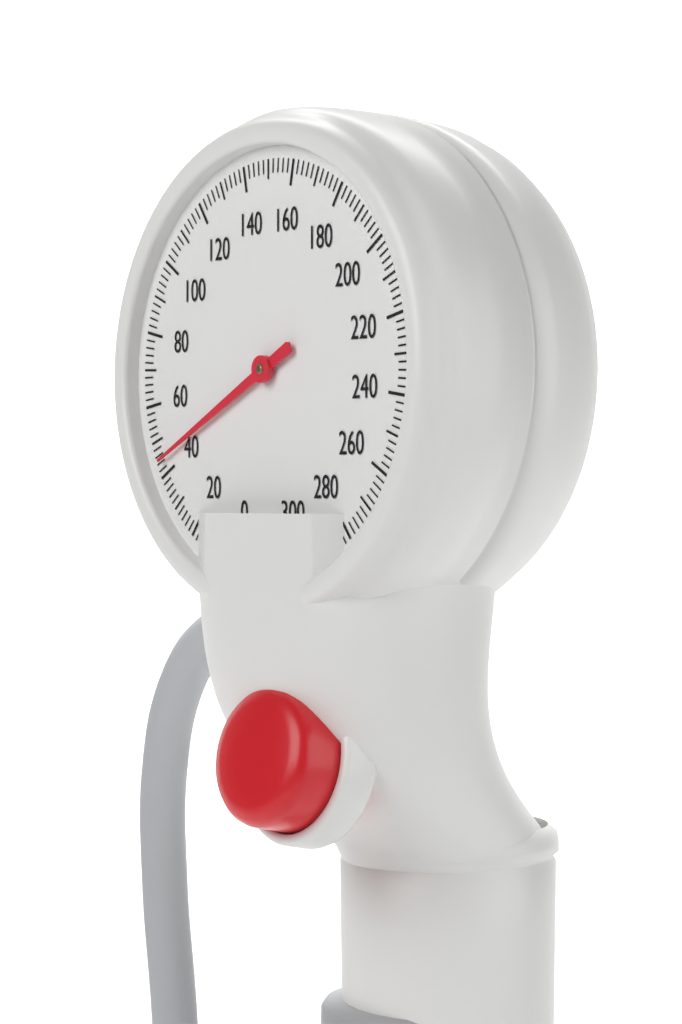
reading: 44 mmHg
